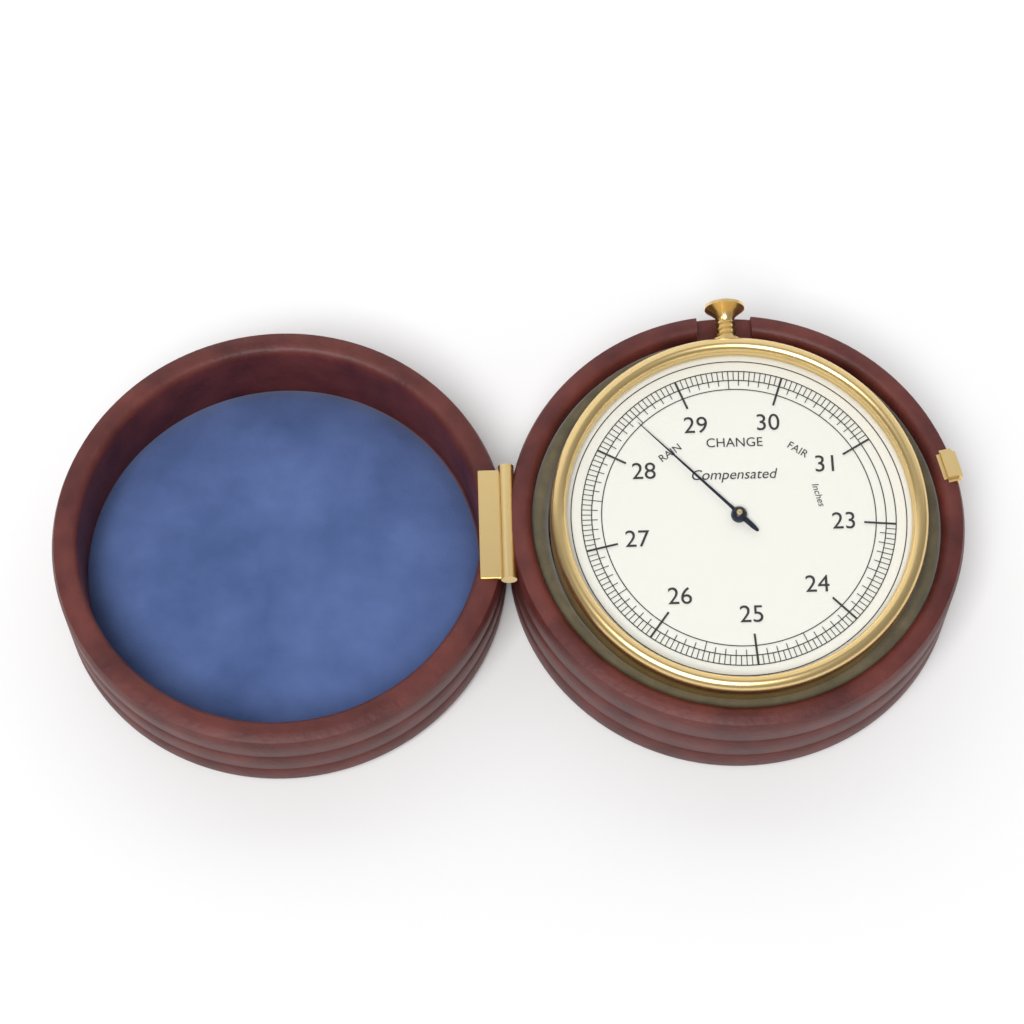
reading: 28.45 inches
